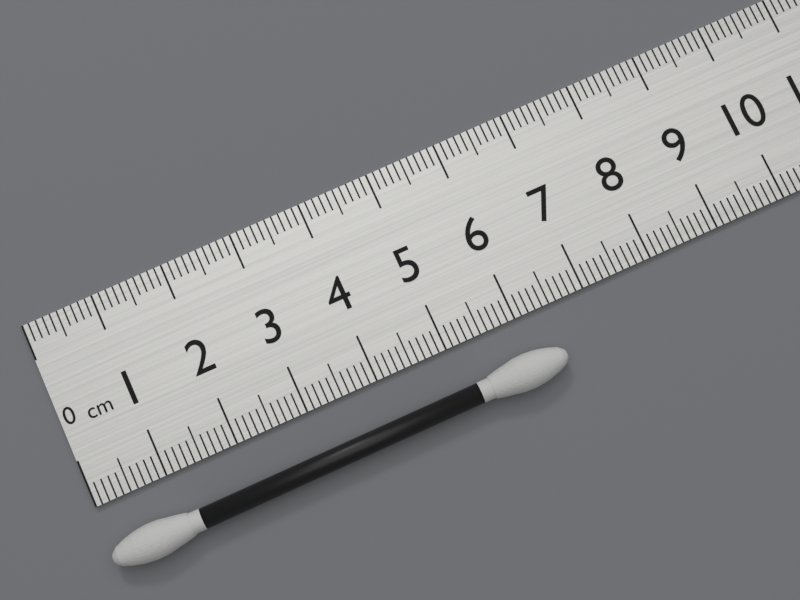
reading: 6.4 cm
